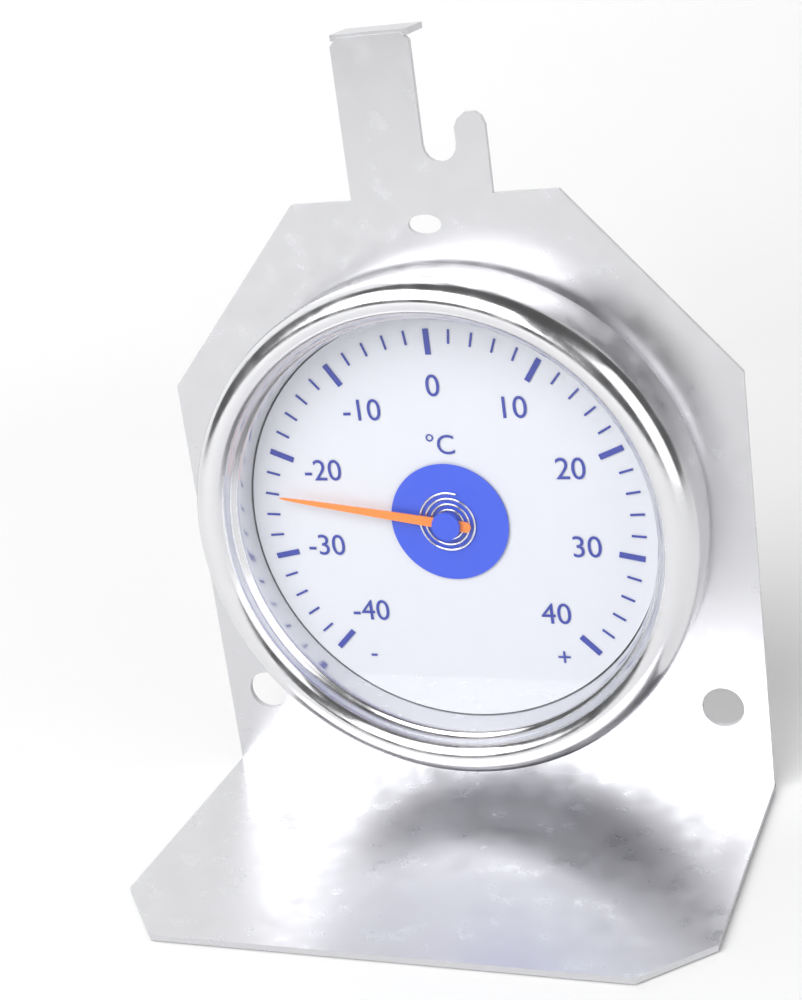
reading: -24 °C
